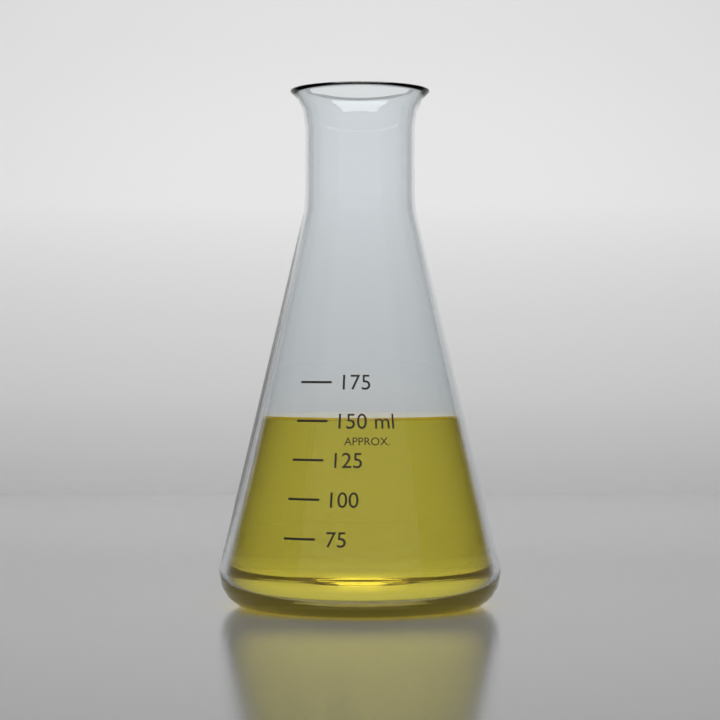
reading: 152 ml
